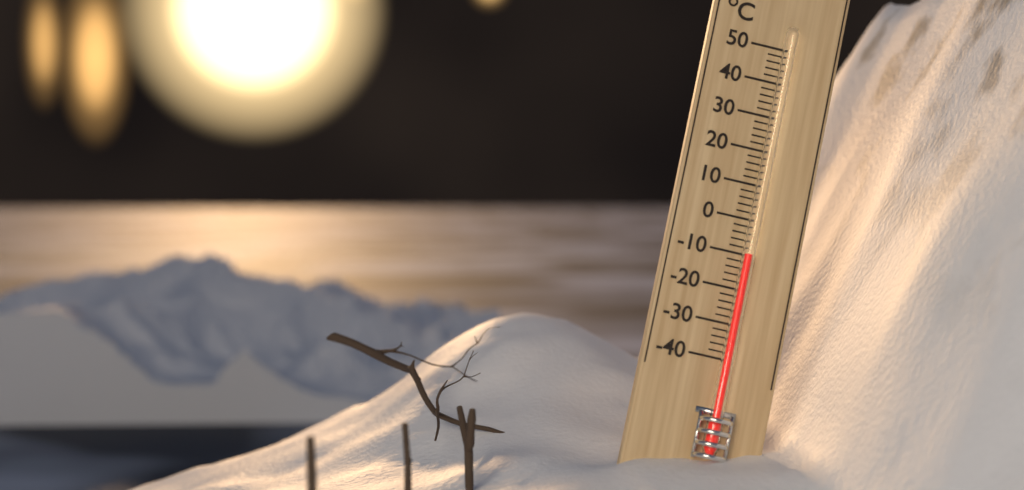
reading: -10 °C
